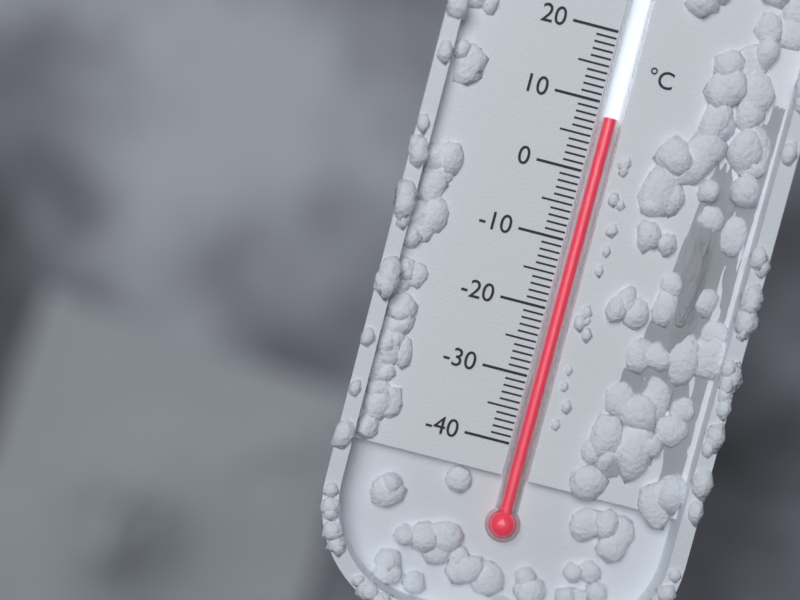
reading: 8 °C
